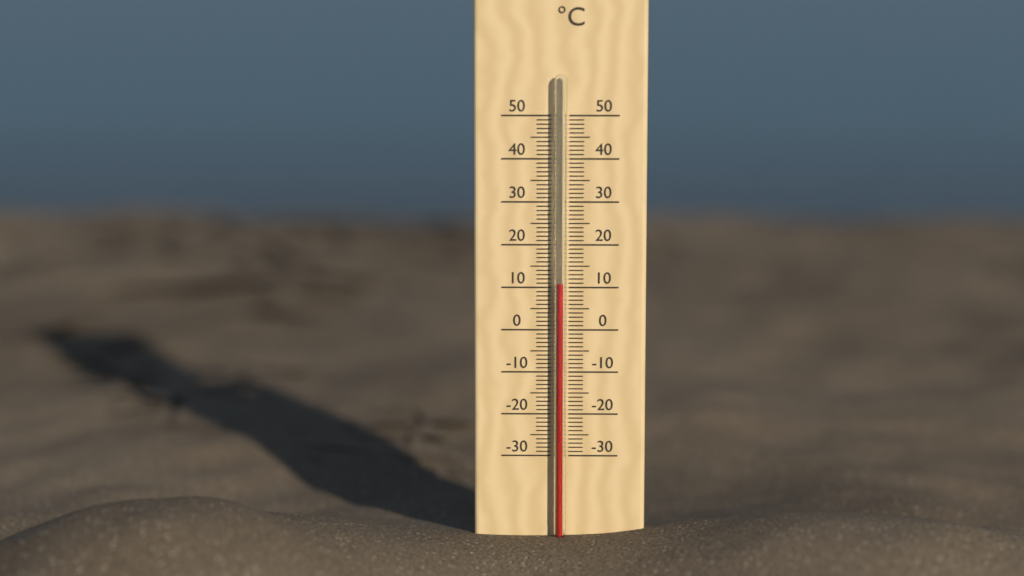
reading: 11 °C
